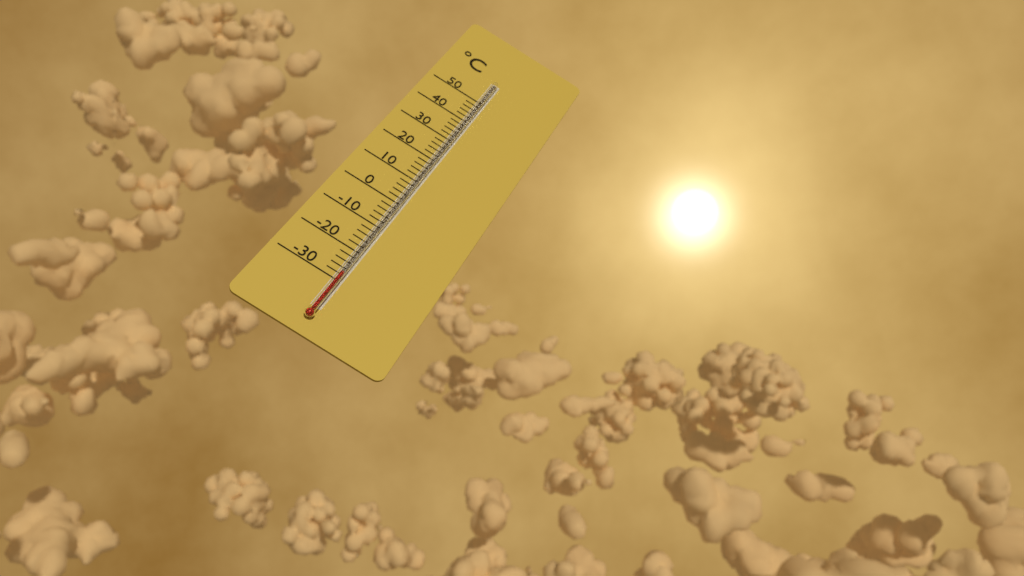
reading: -28 °C
